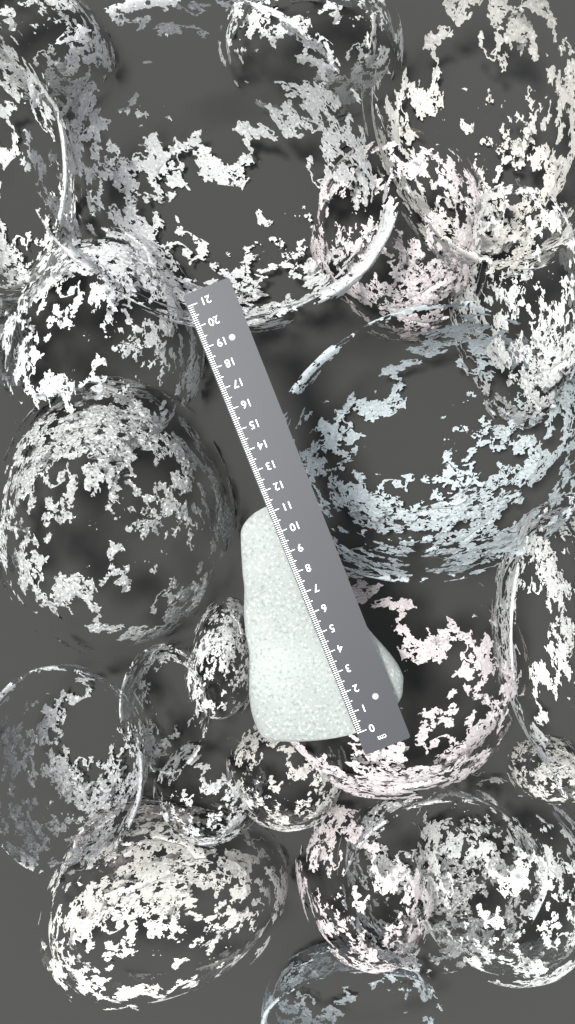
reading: 11.3 cm
